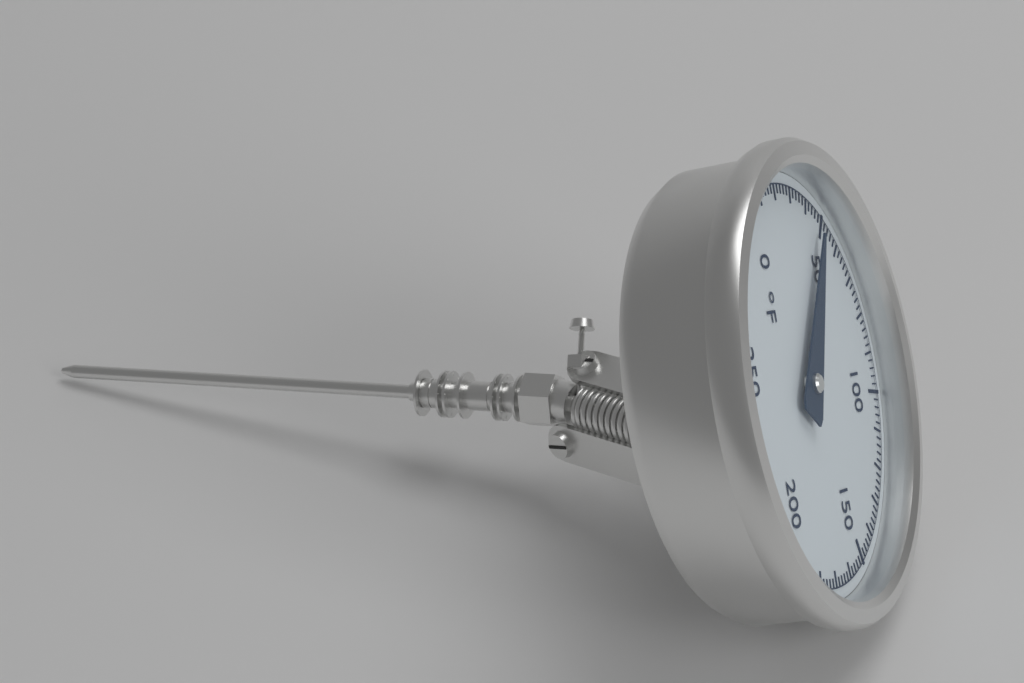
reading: 48 °F
